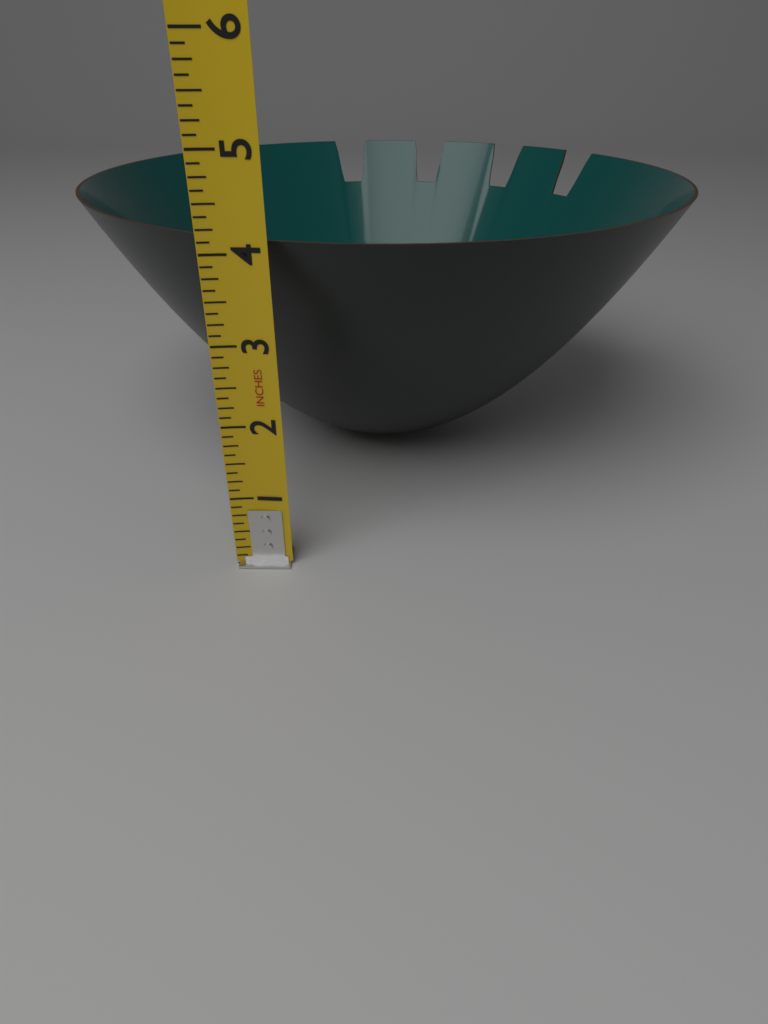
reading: 4.125 in
